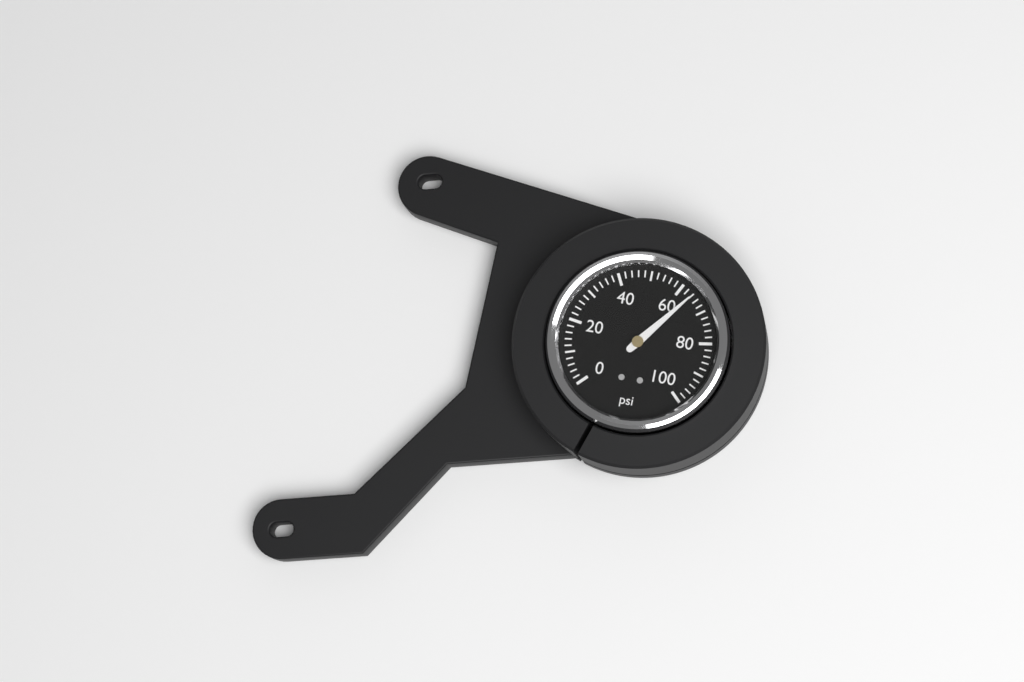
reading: 64 psi
